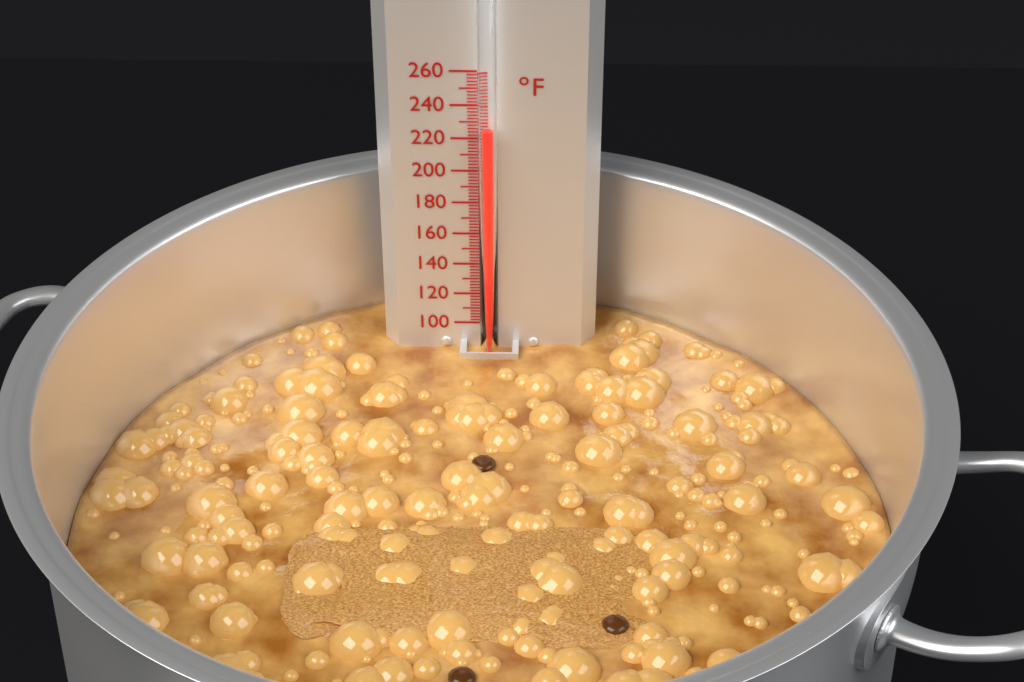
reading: 228 °F
